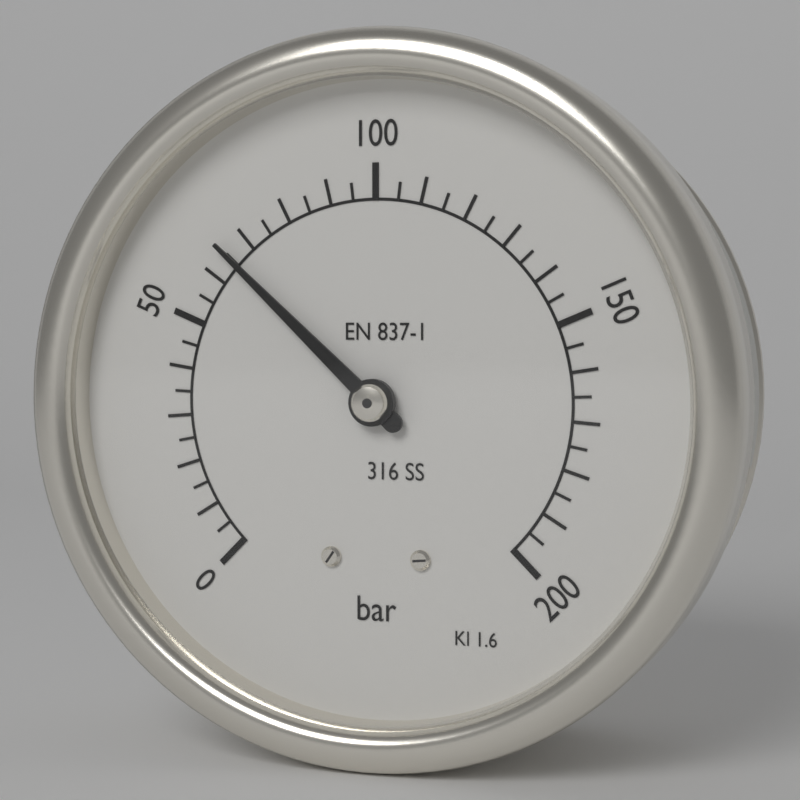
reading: 65 bar
